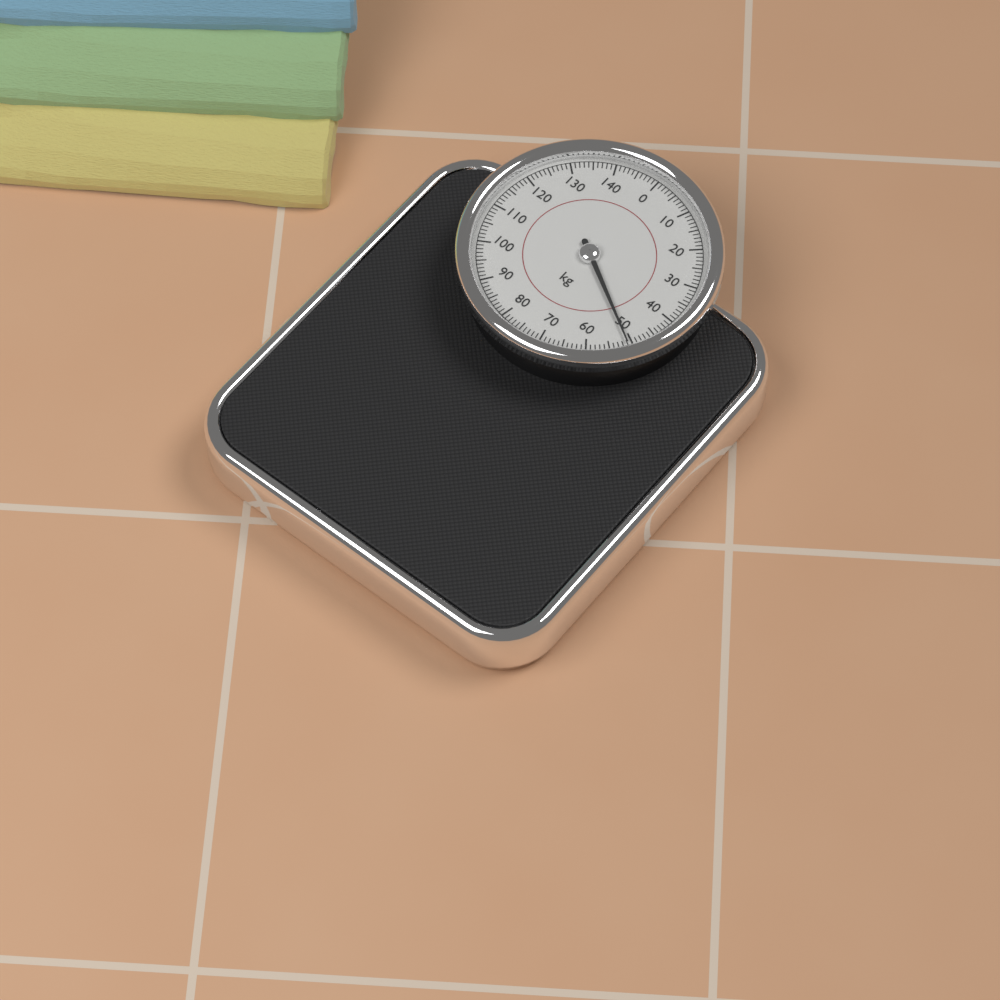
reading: 51 kg
